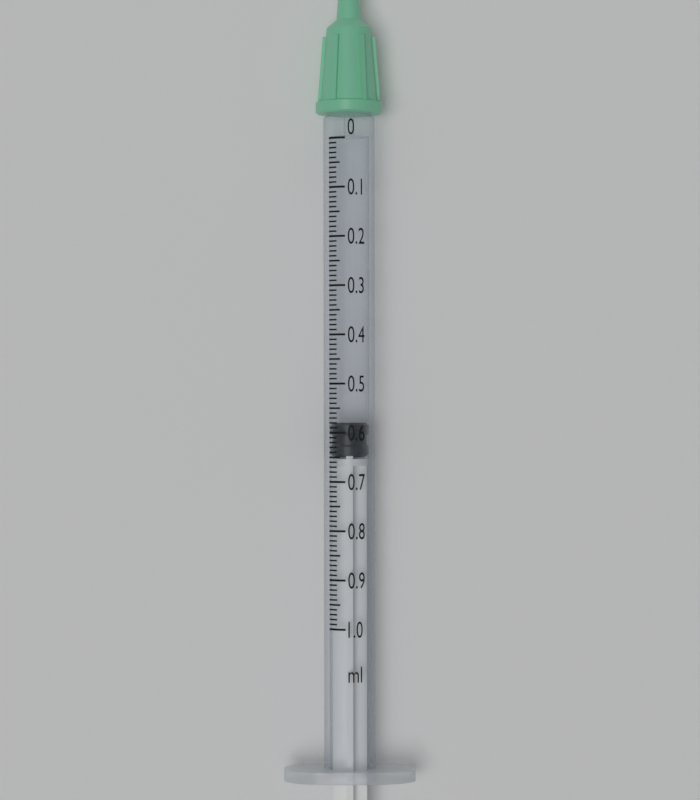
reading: 0.58 ml
